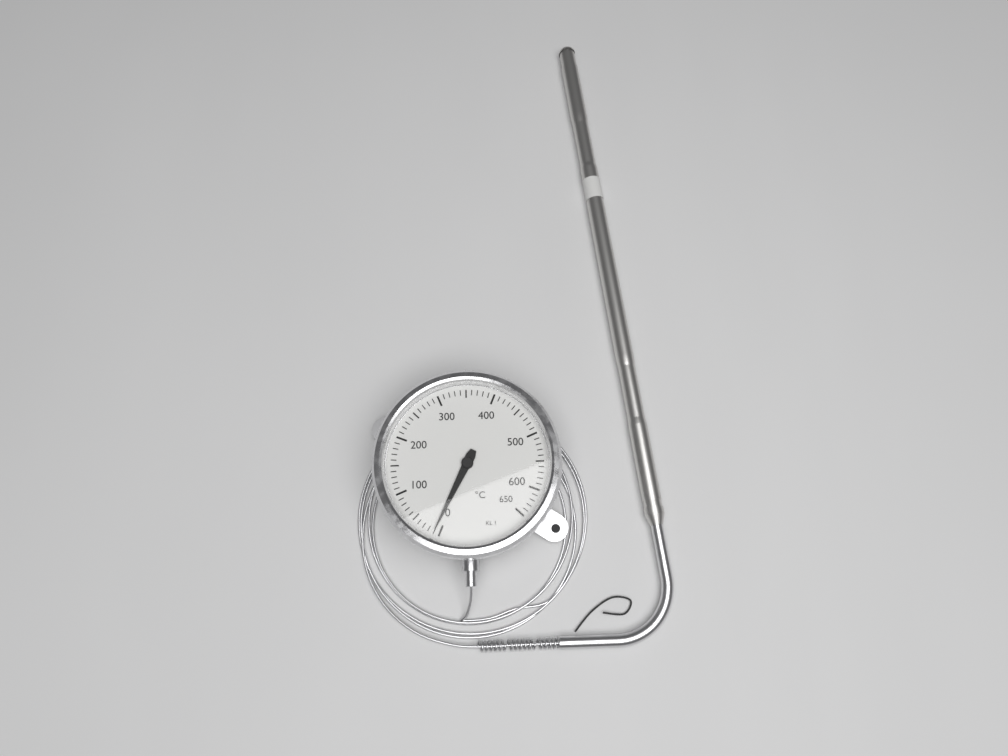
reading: 10 °C
